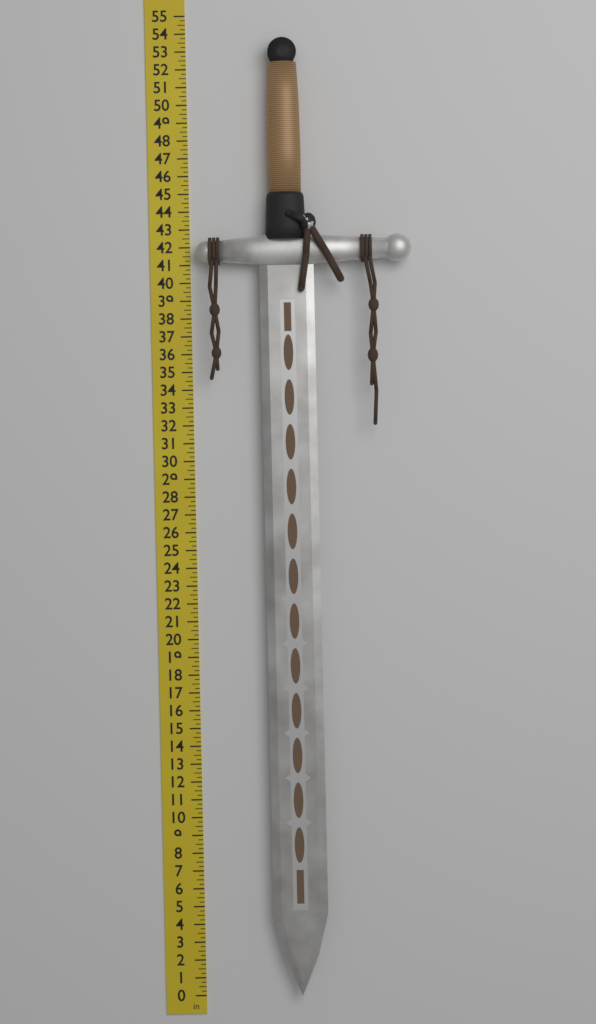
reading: 53.50 in
